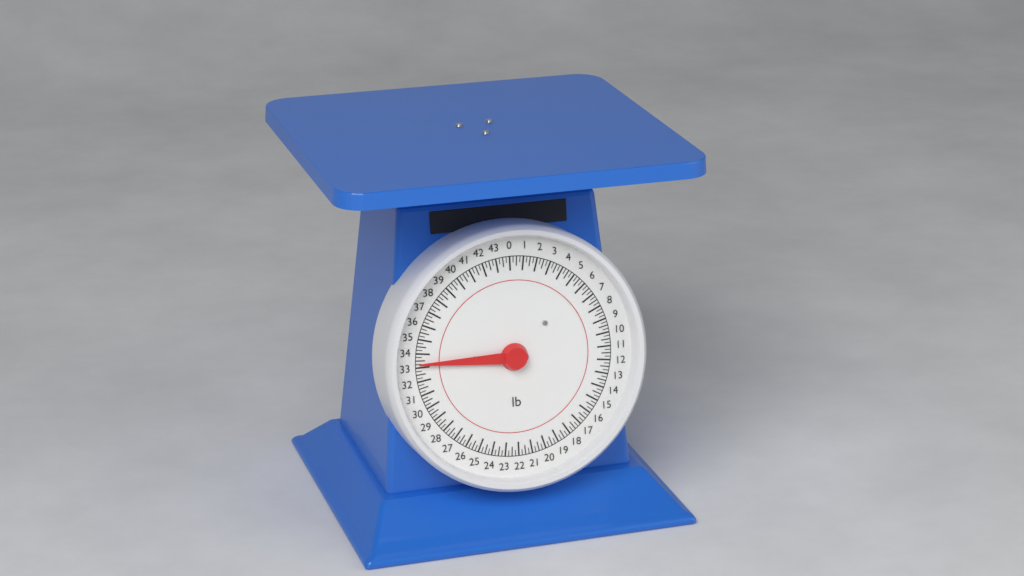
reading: 33.25 lb
